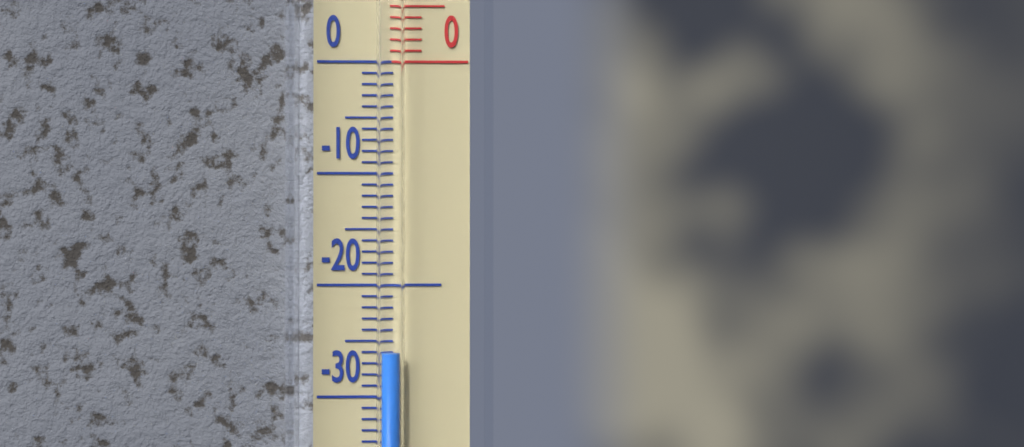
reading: -26 °C
